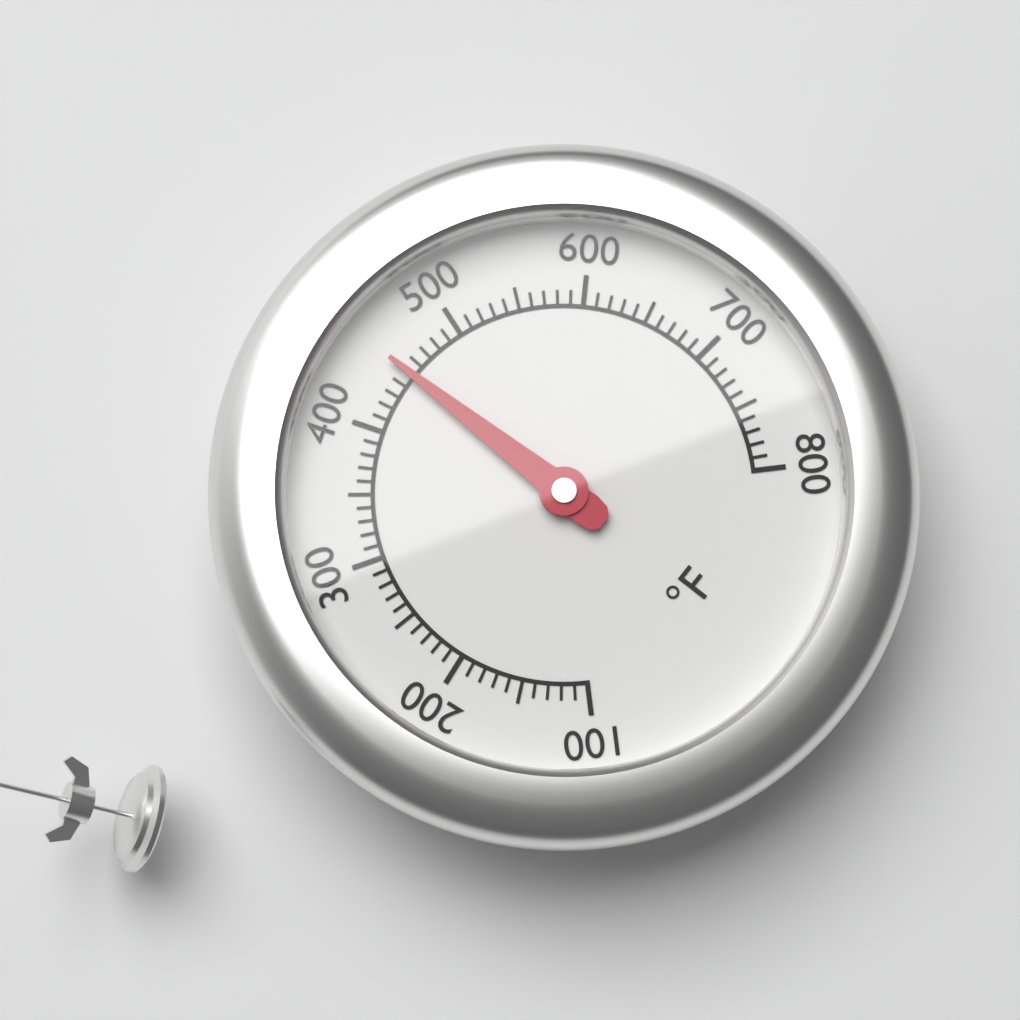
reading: 450 °F
